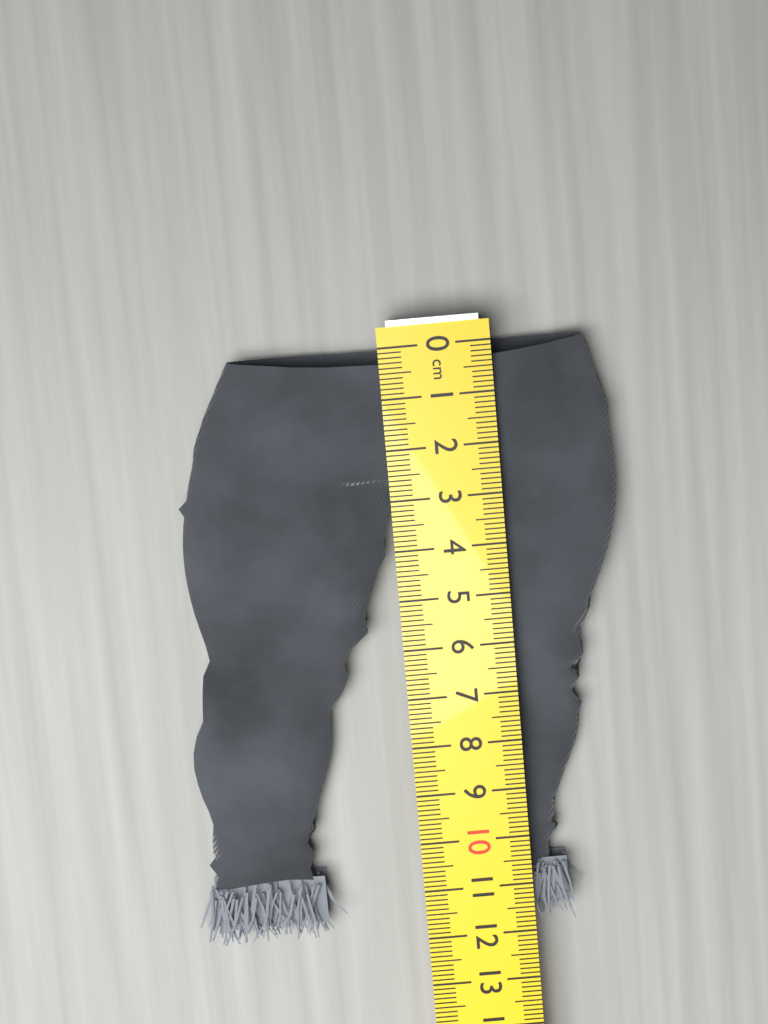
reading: 11.9 cm
